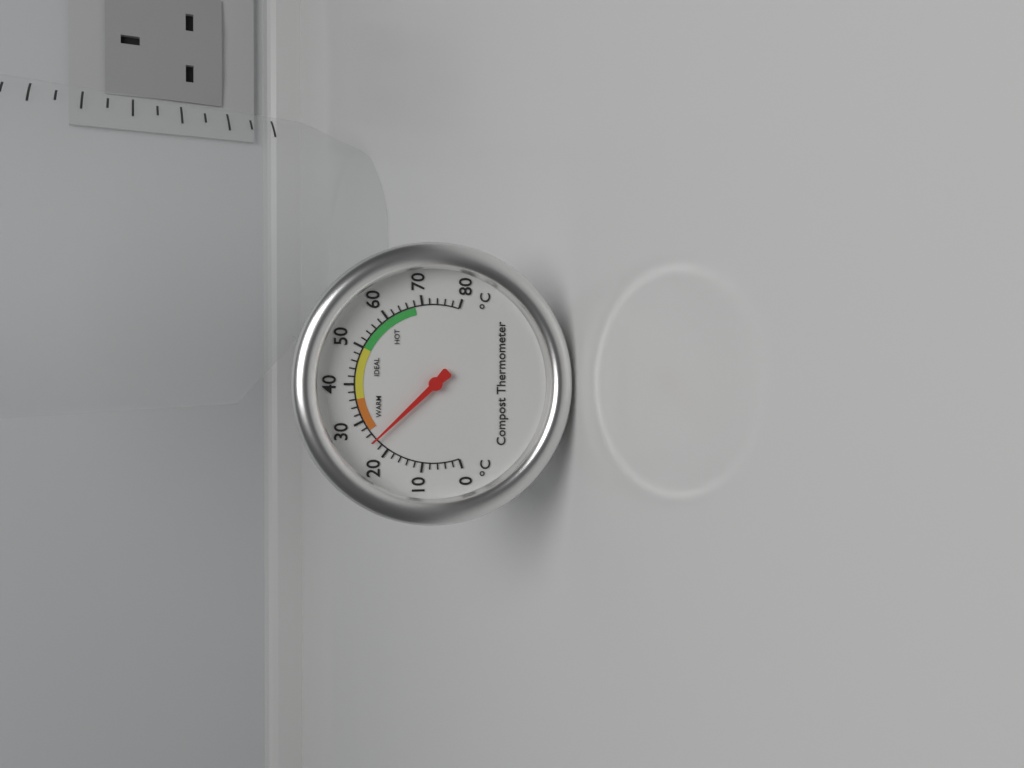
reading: 24 °C
